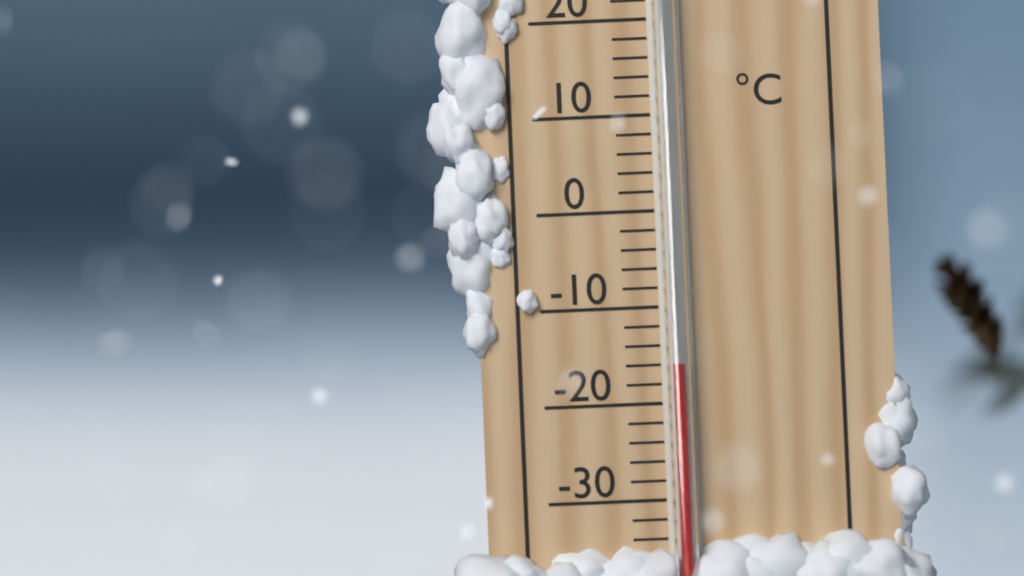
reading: -16 °C
